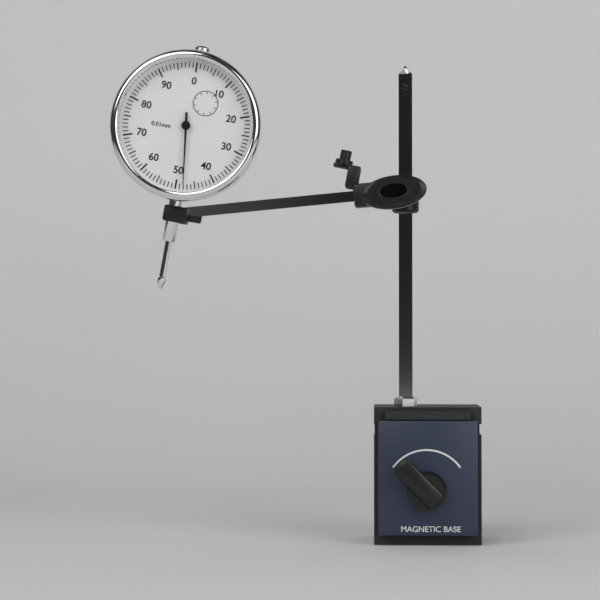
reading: 0.48 mm
